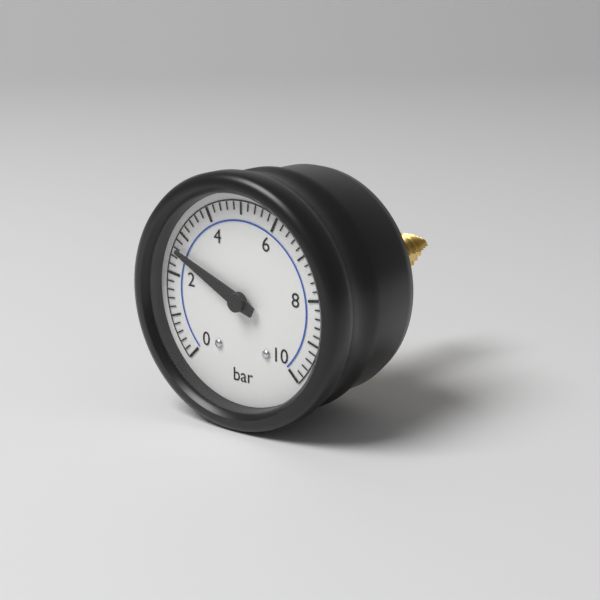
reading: 2.6 bar
